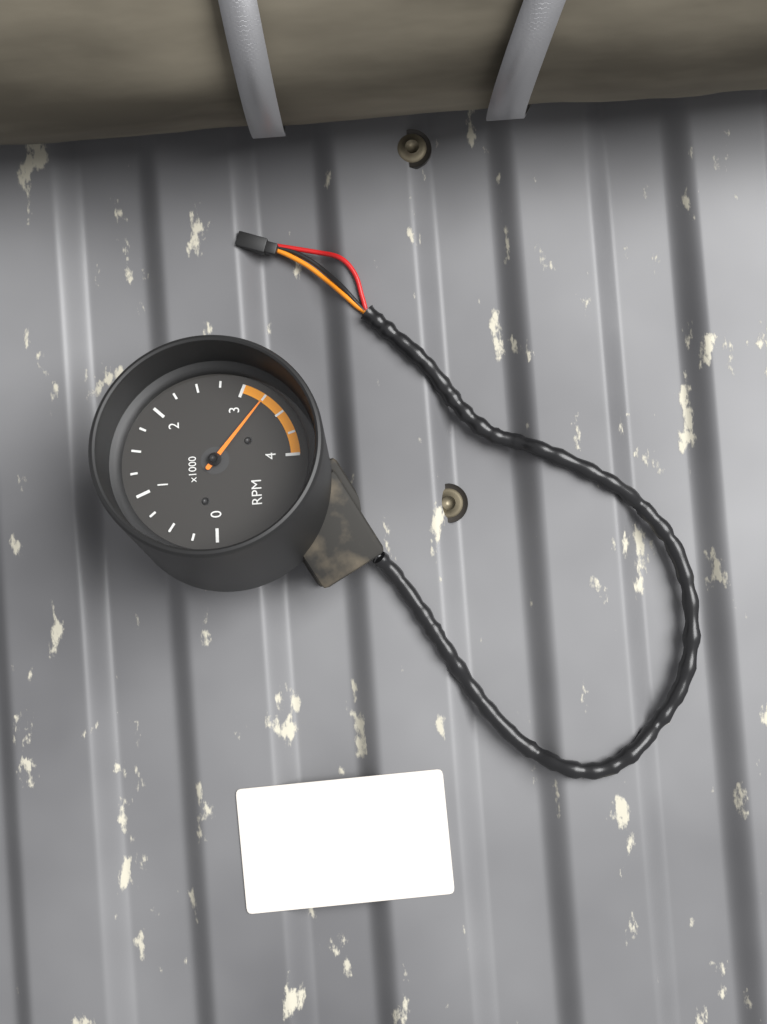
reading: 3.25 x1000 RPM
